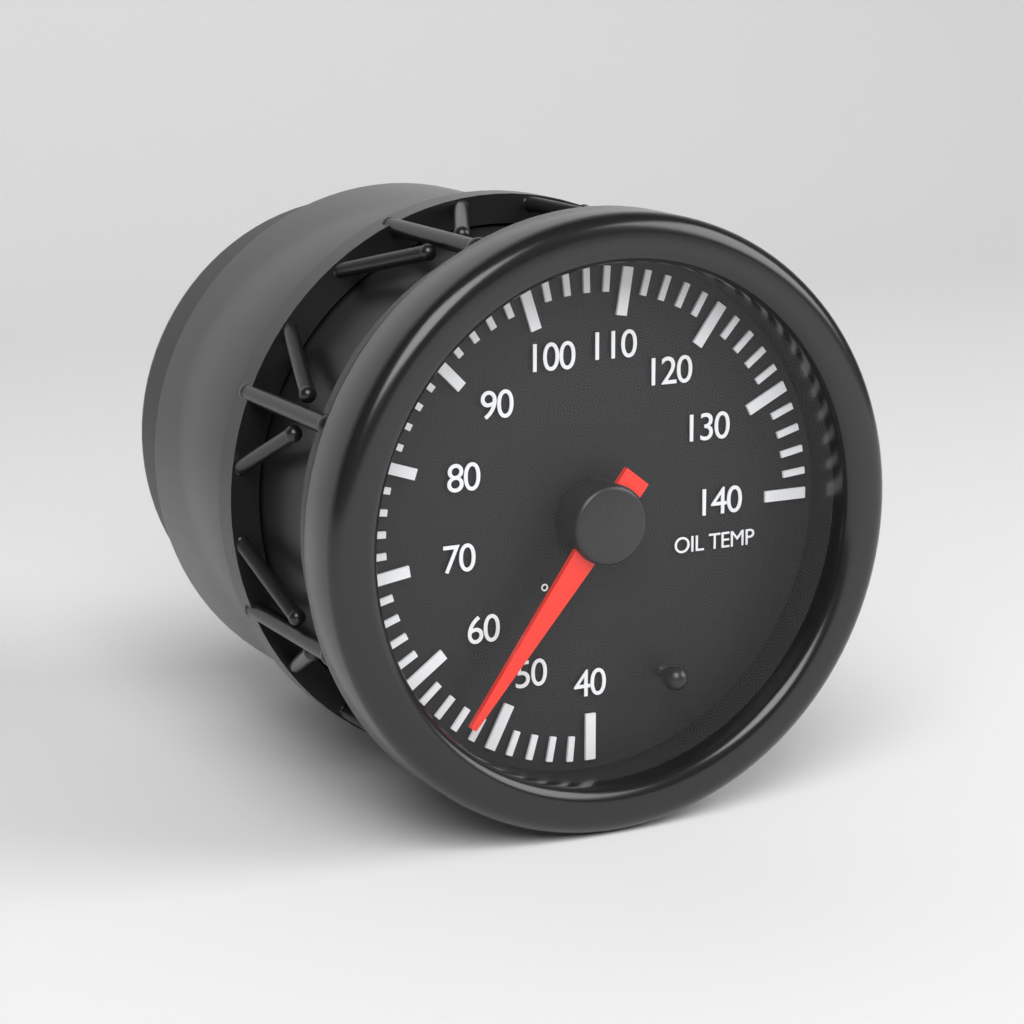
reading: 54 °C
